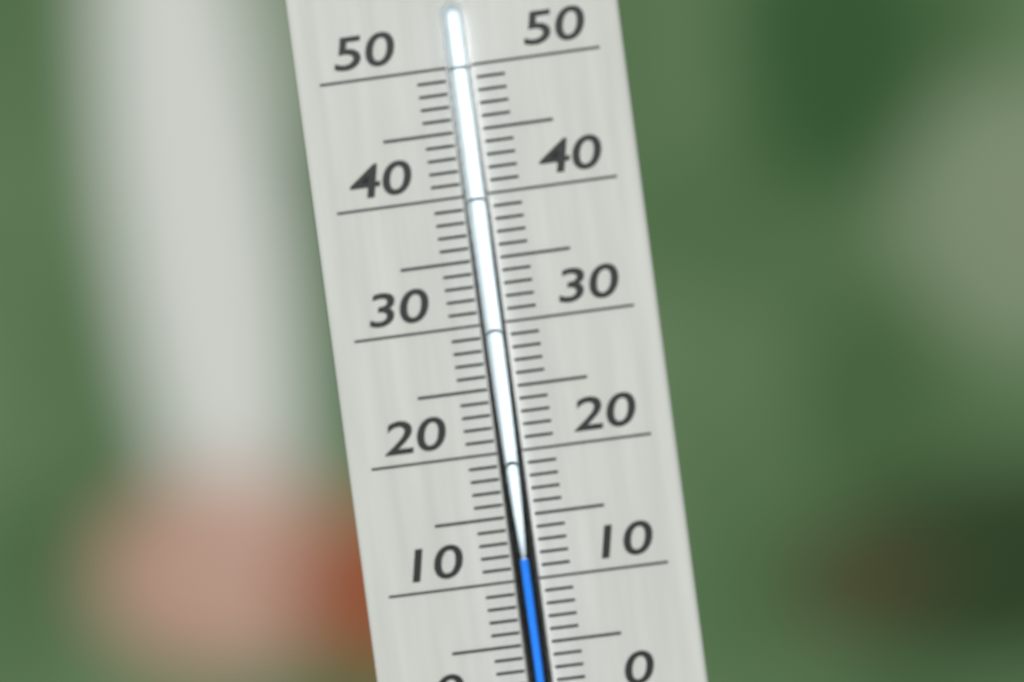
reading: 12 °C
